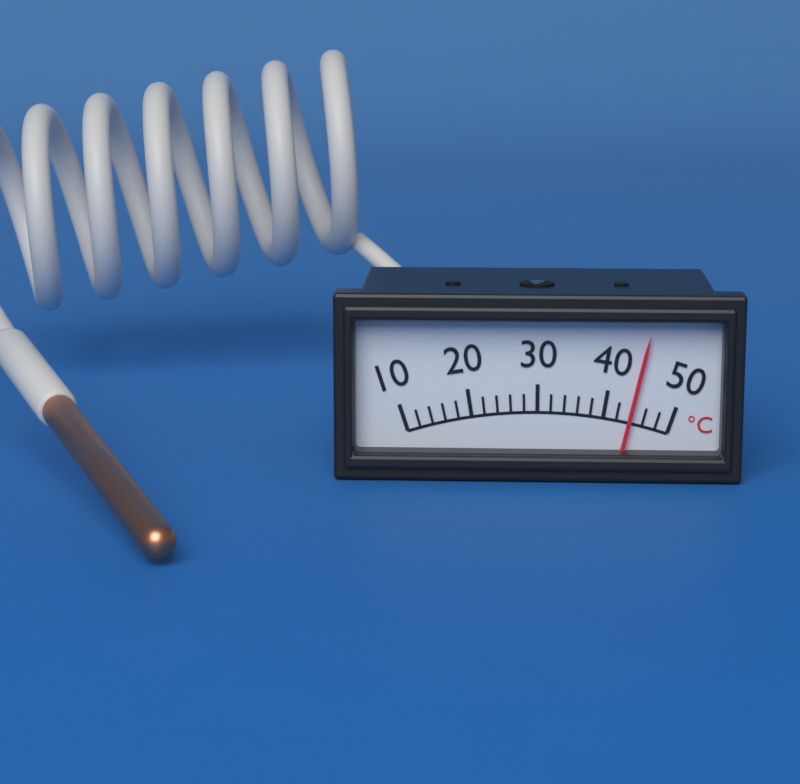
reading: 44 °C
